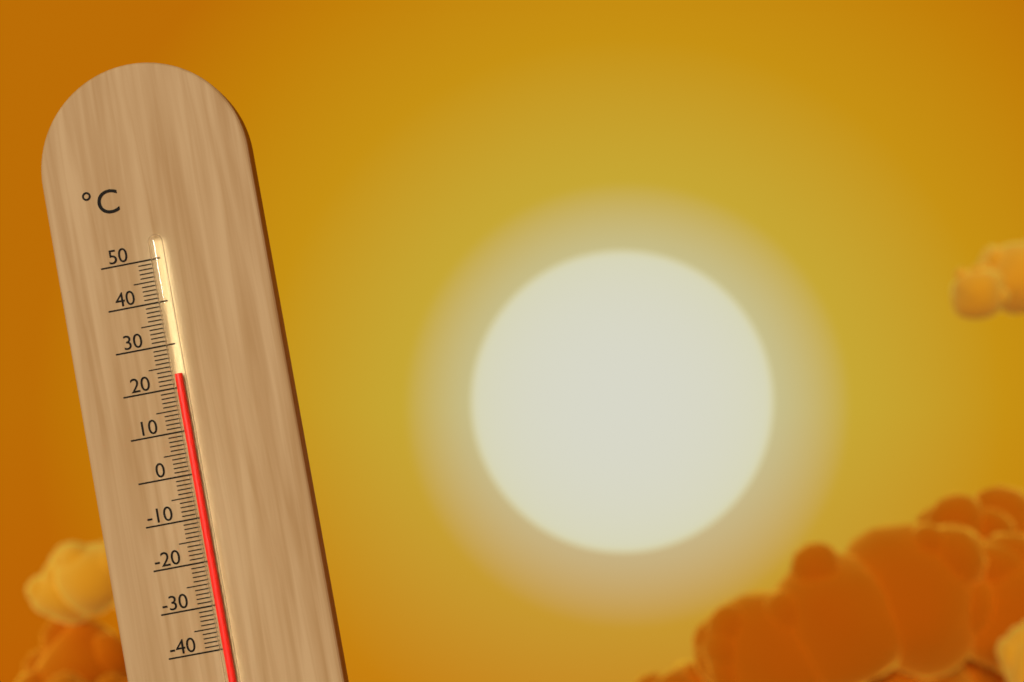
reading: 23 °C
